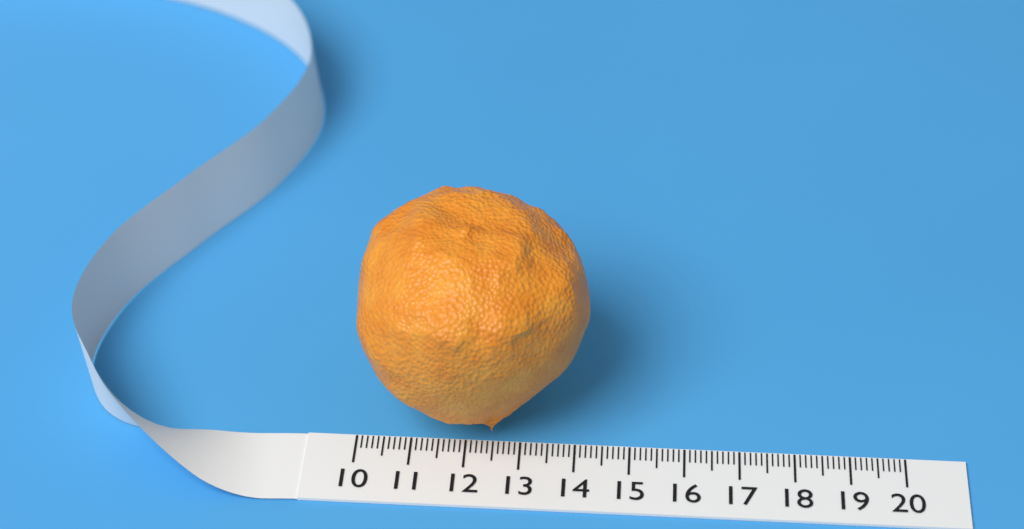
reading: 14.2 (no unit)
